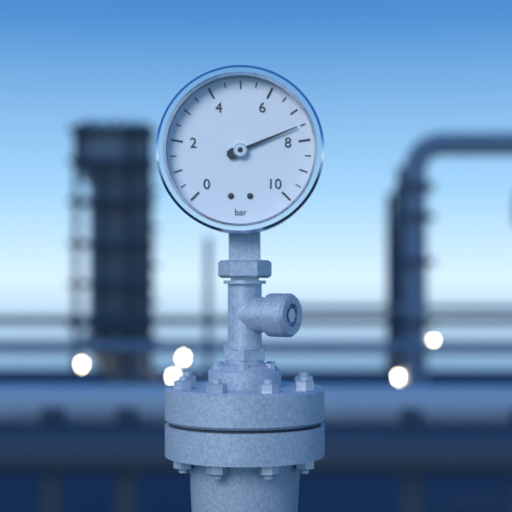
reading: 7.5 bar
